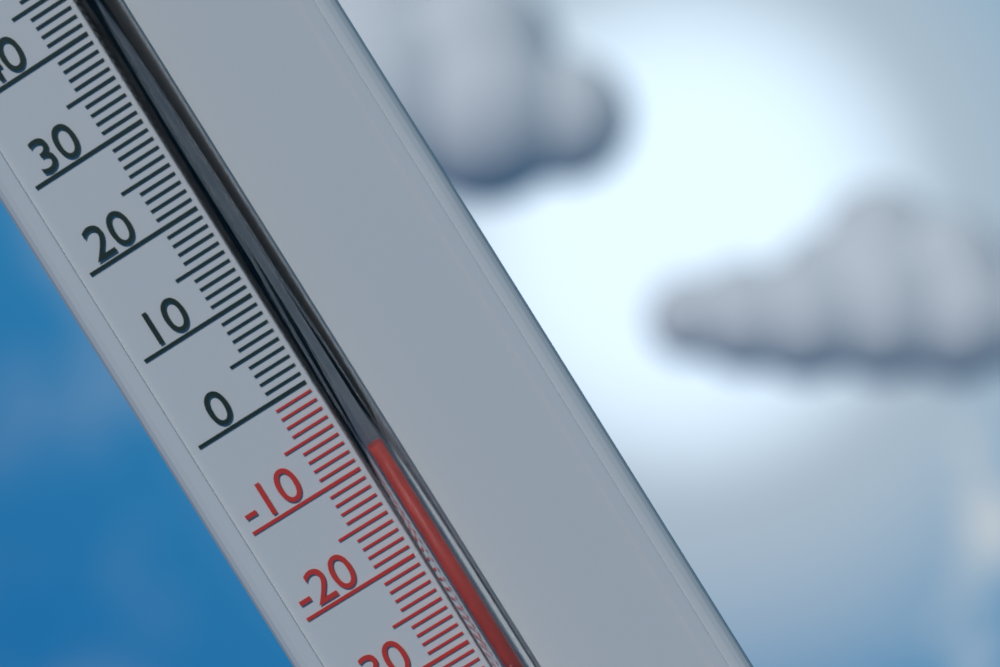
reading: -9 °C
